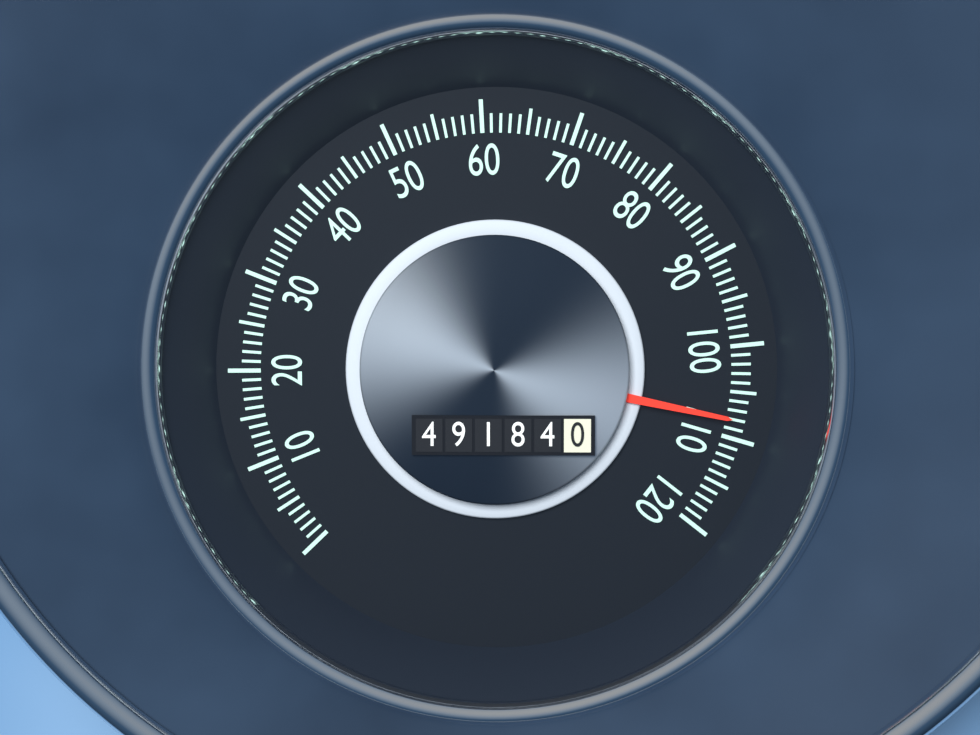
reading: 108 (no unit)
